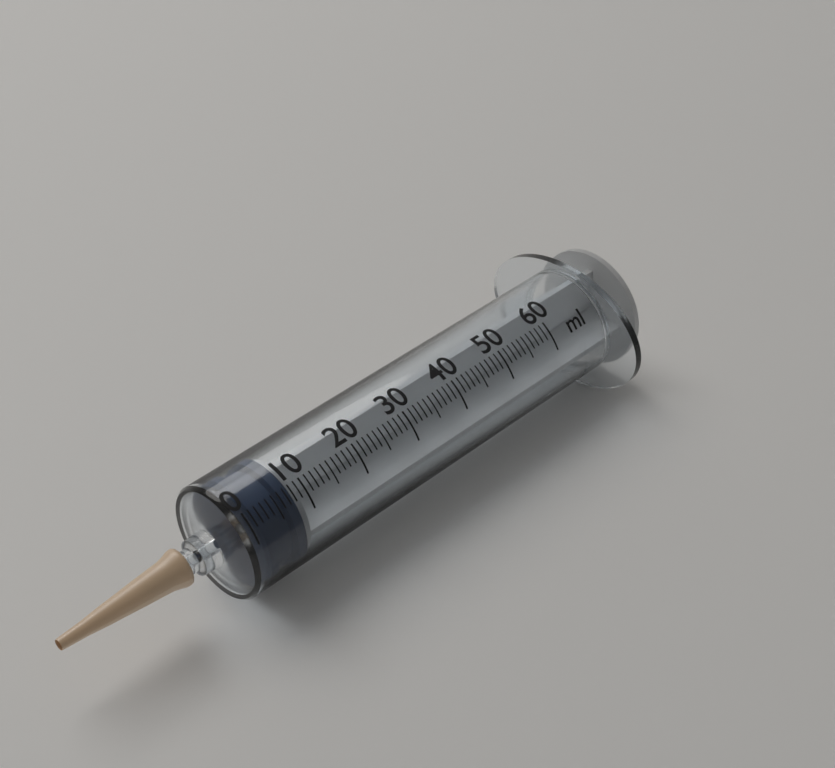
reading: 1 ml
